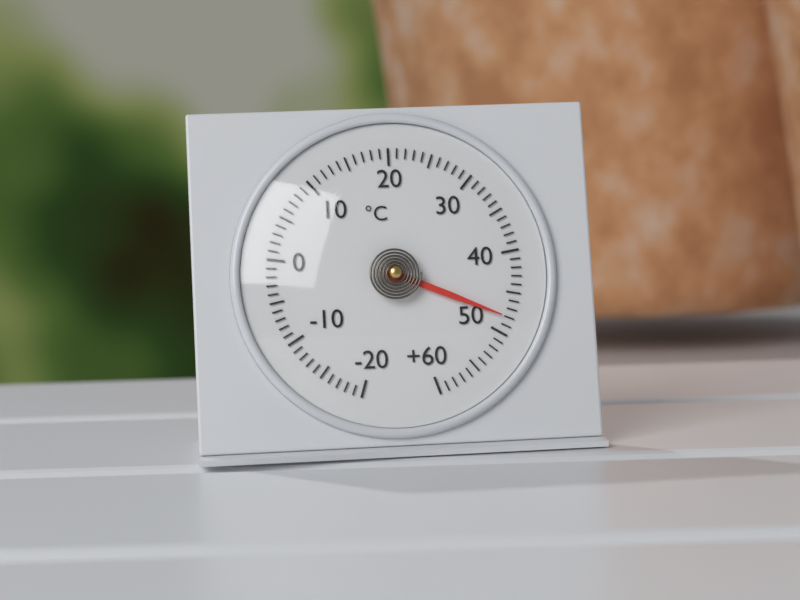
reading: 48 °C
